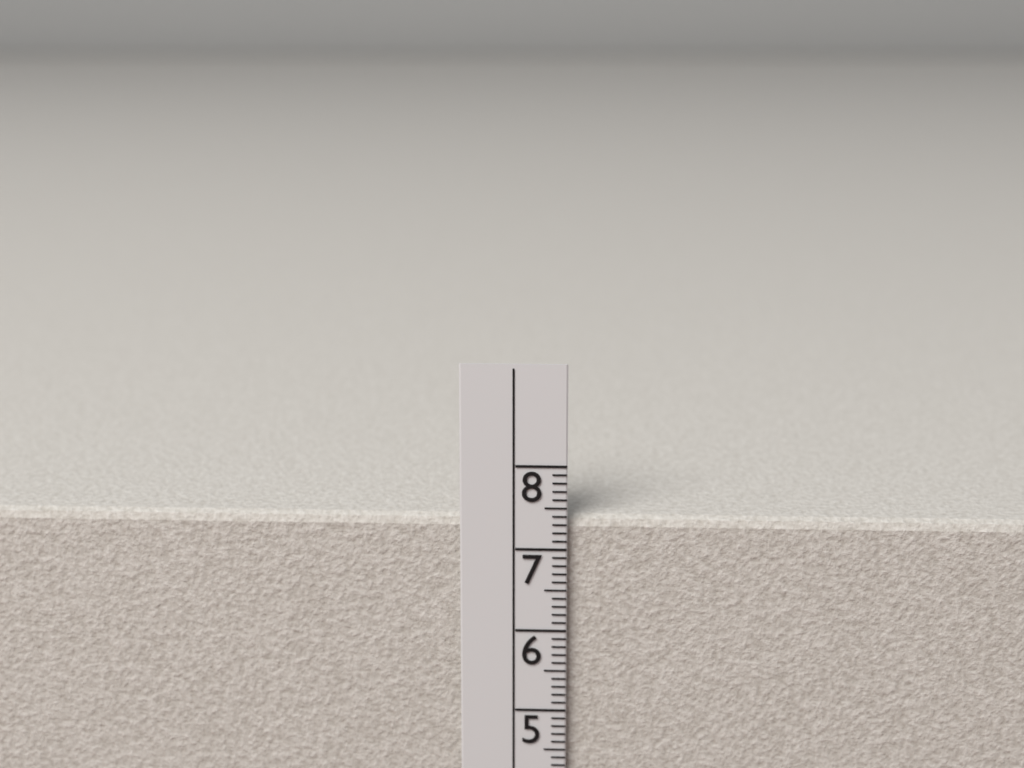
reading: 7.4 cm
